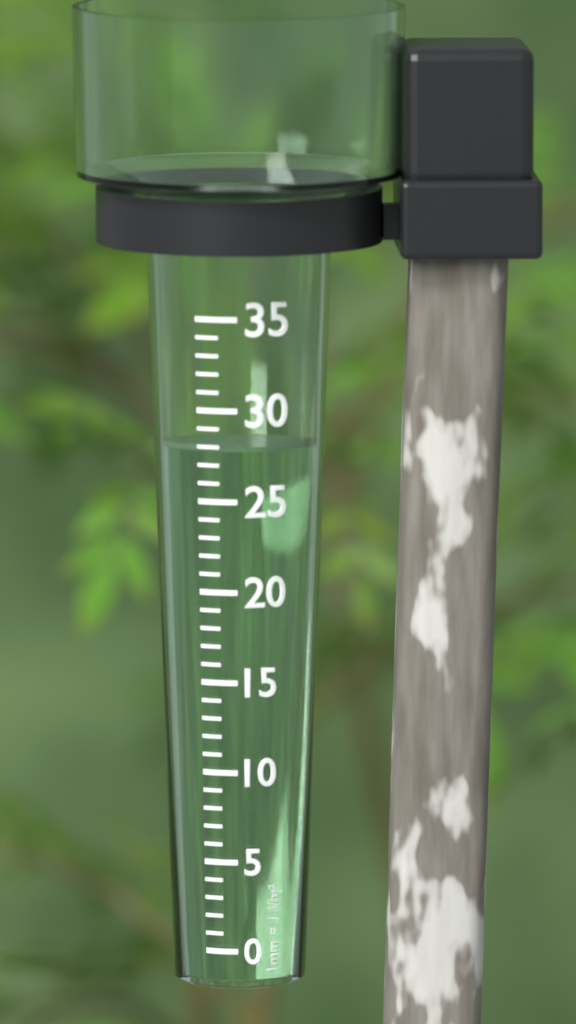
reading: 28 mm
